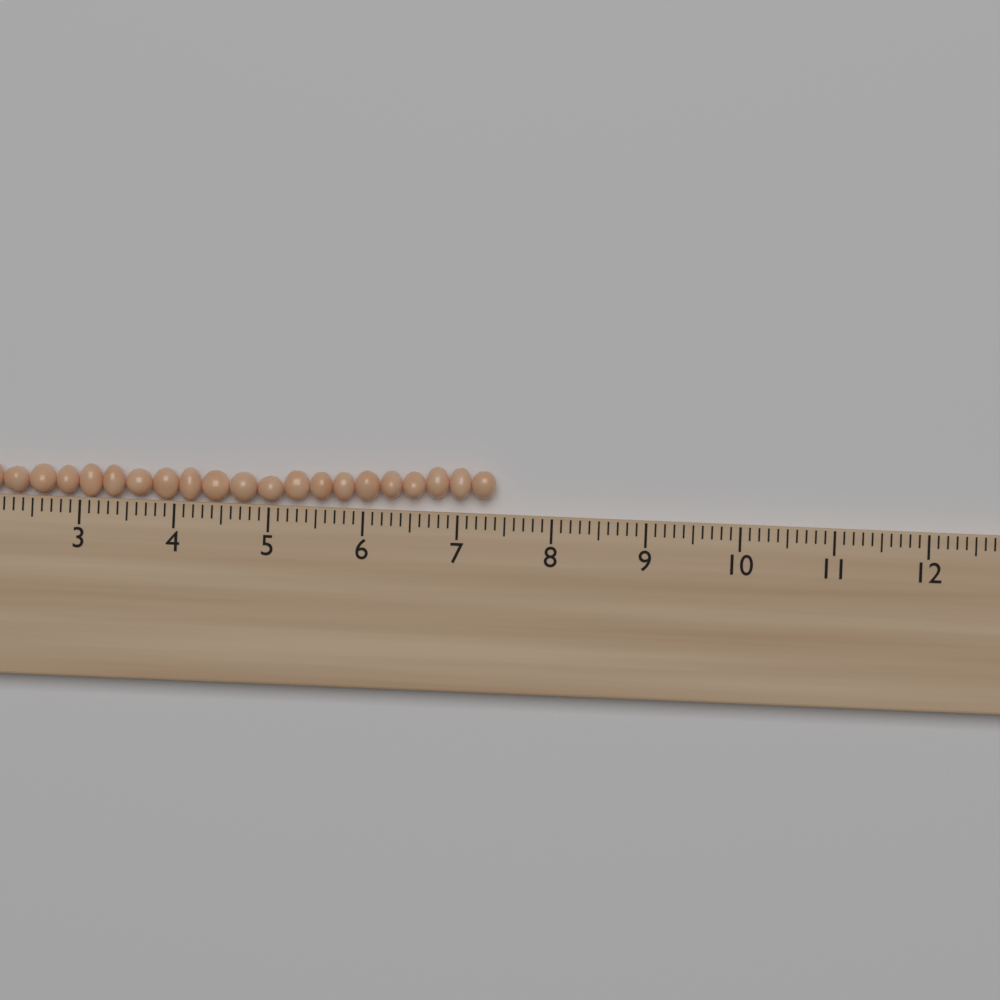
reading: 7.4 cm
